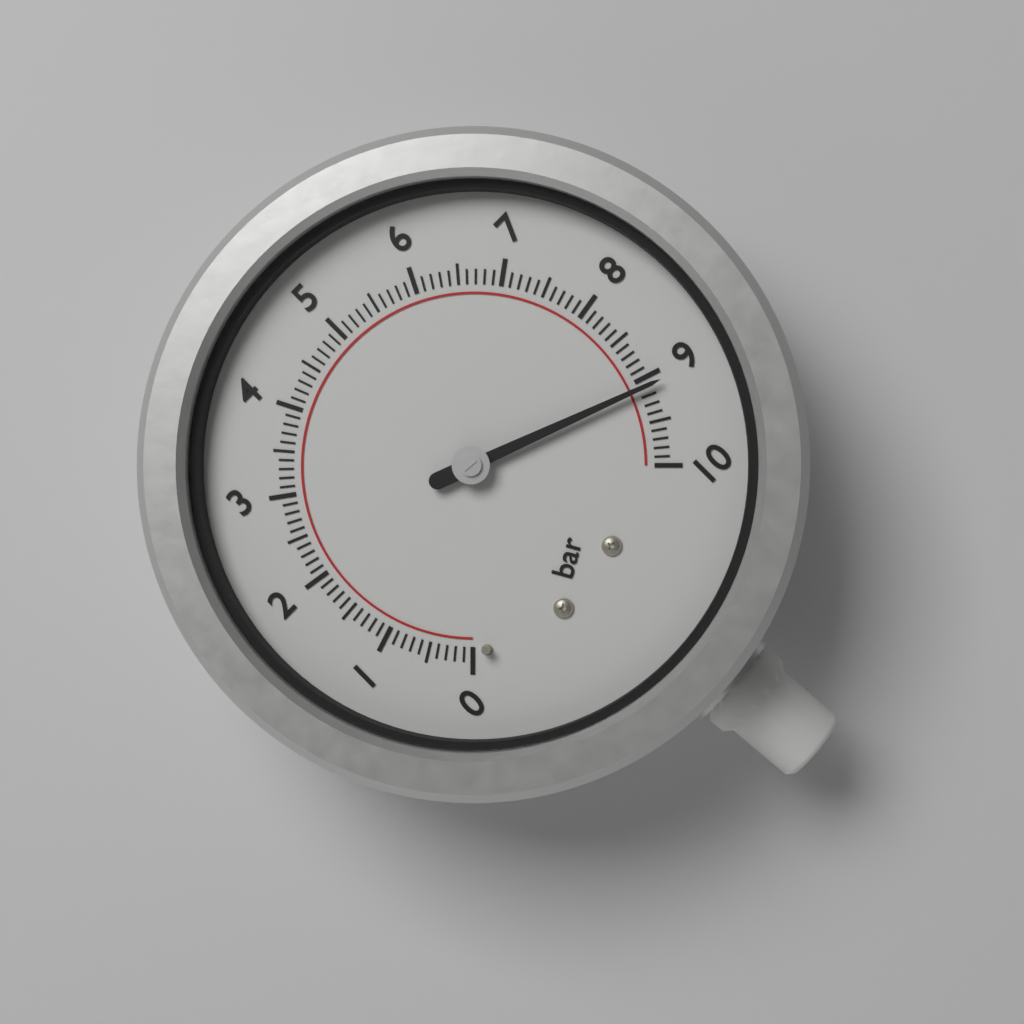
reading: 9.1 bar
